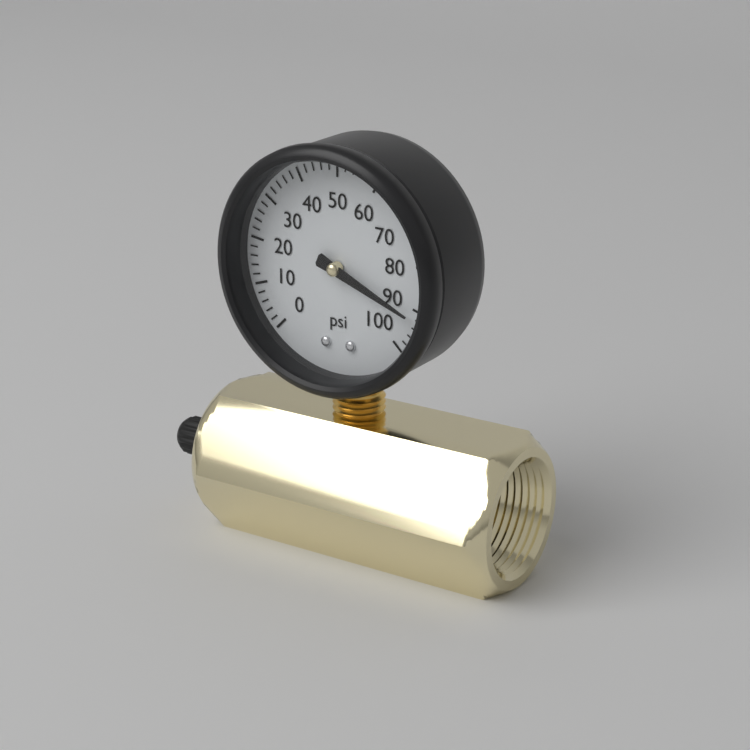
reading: 92 psi
